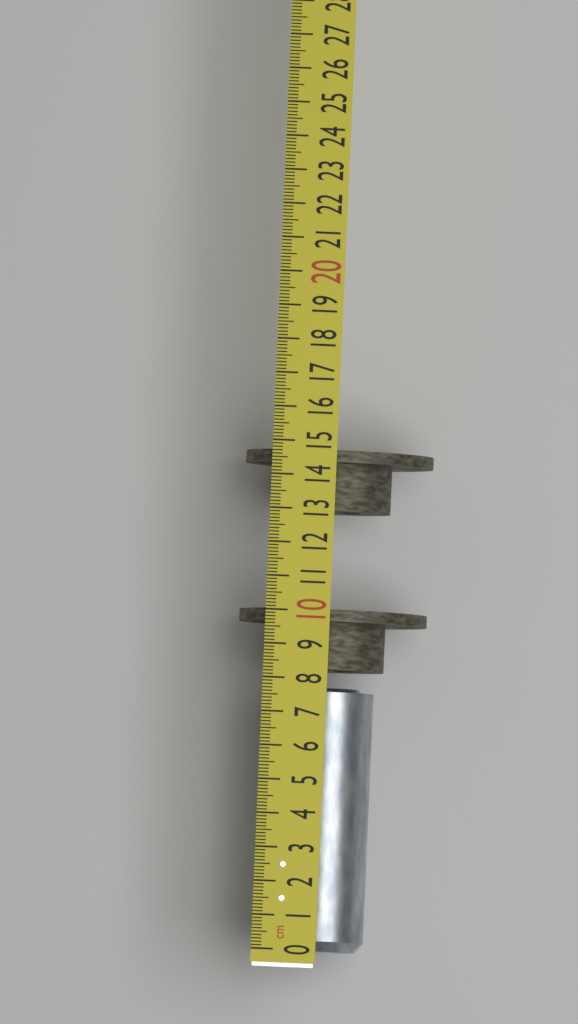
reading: 7.8 cm
